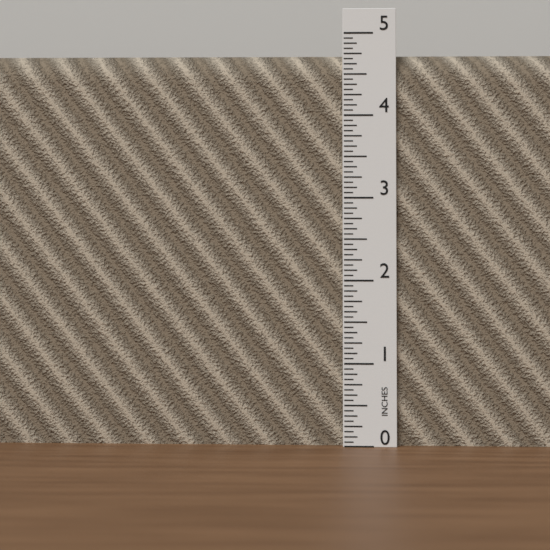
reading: 4.7500 in
